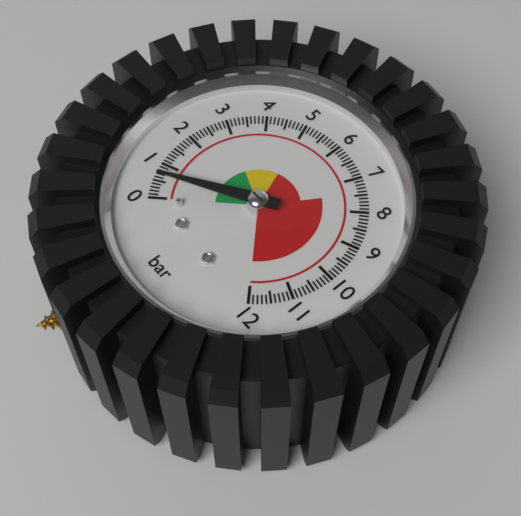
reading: 0.6 bar
